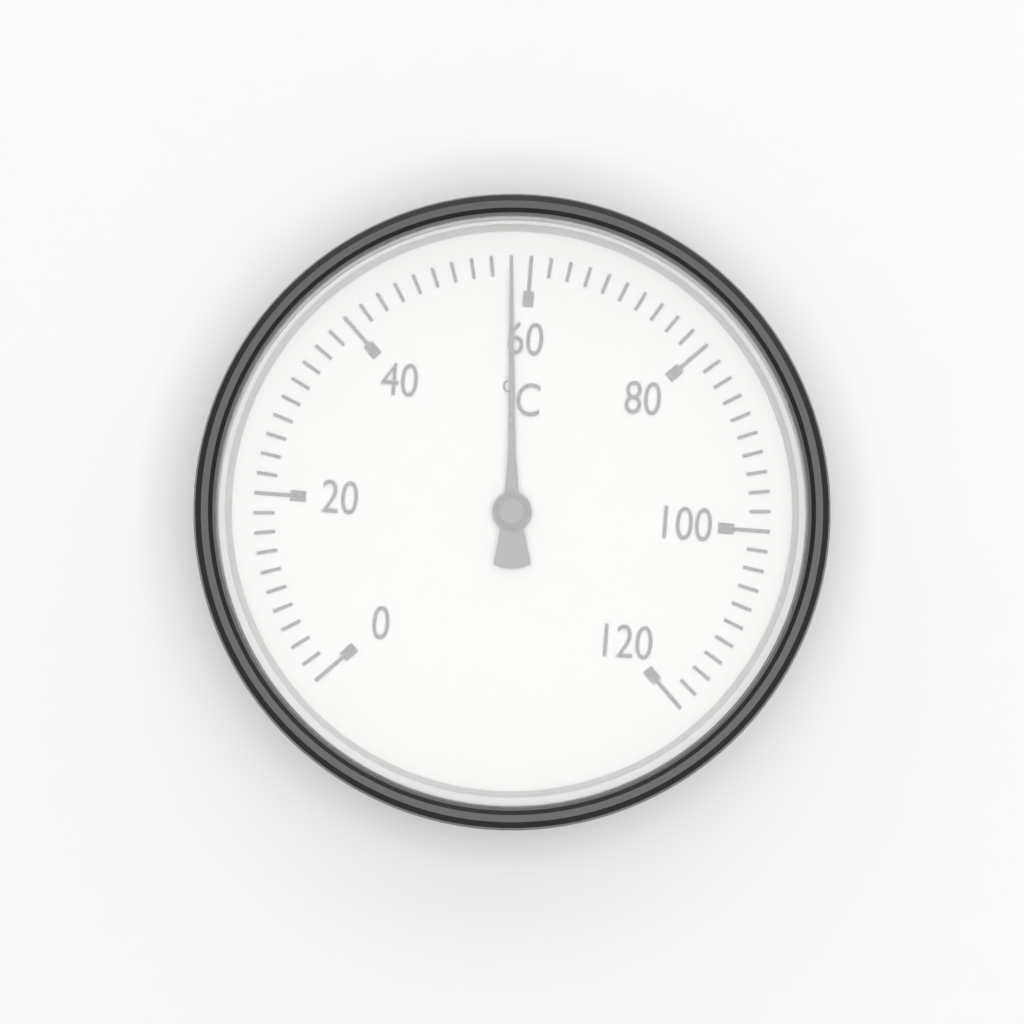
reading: 58 °C
